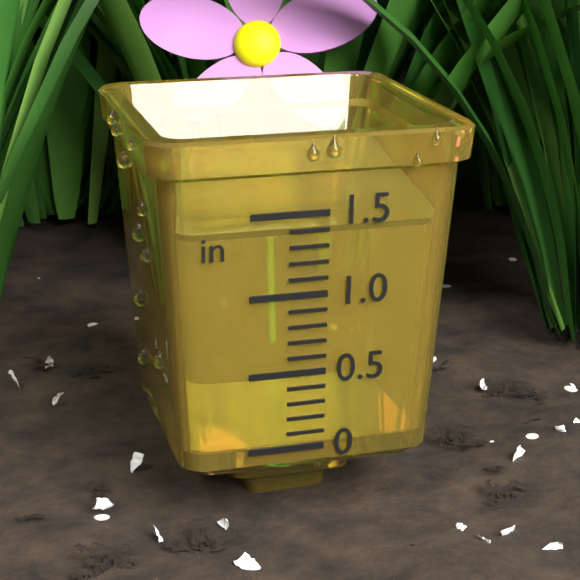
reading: 1.4 in
